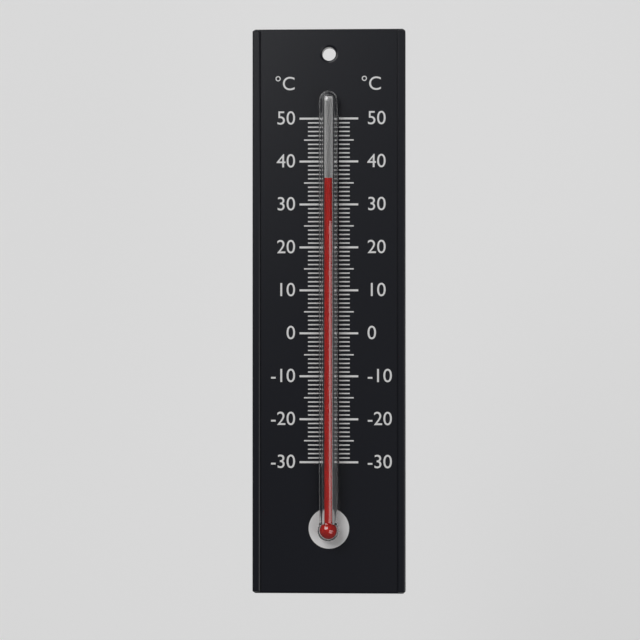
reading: 36 °C
